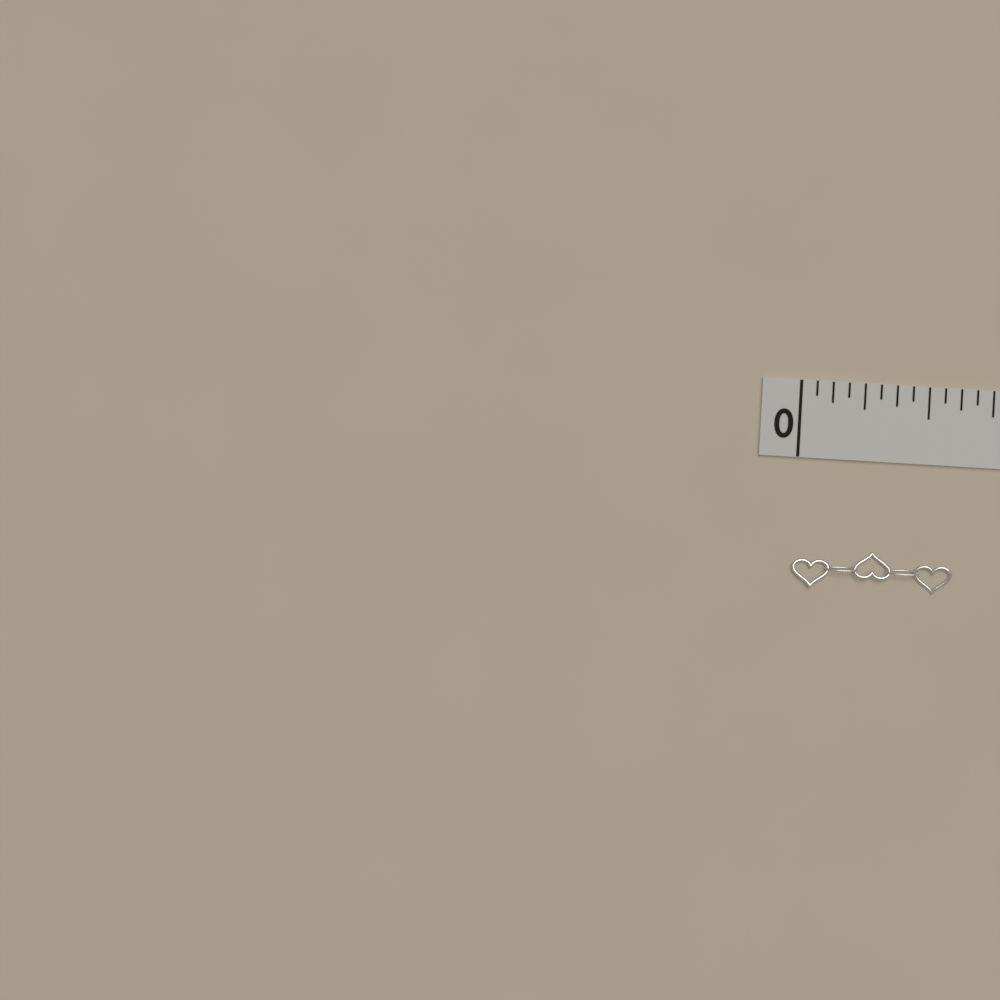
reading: 0.6250 in
